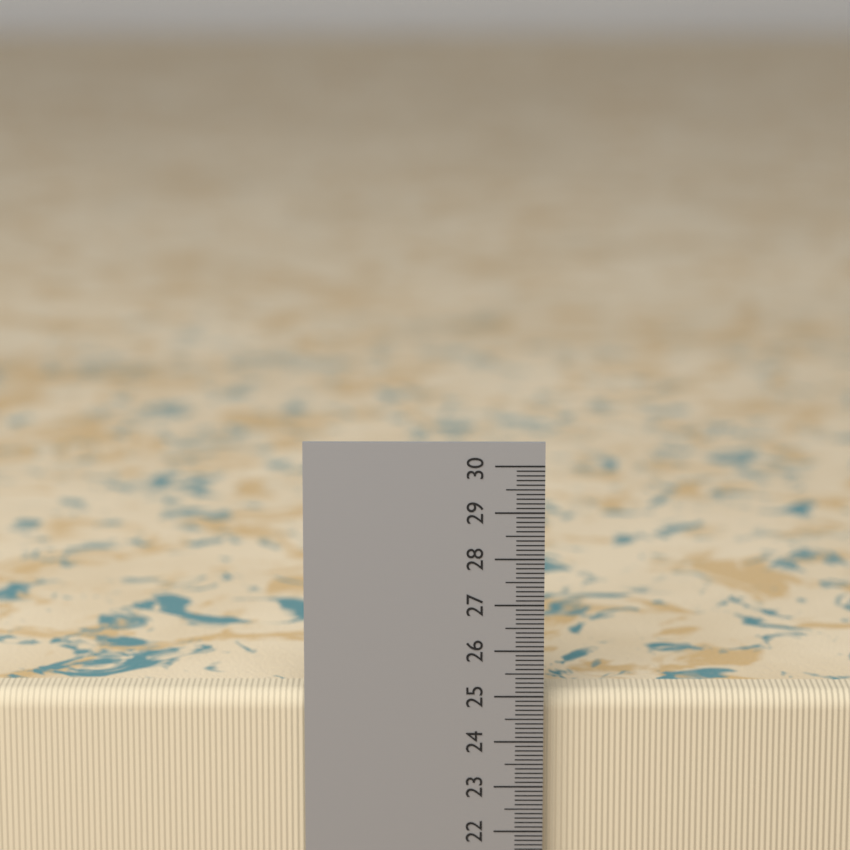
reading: 25.0 cm
